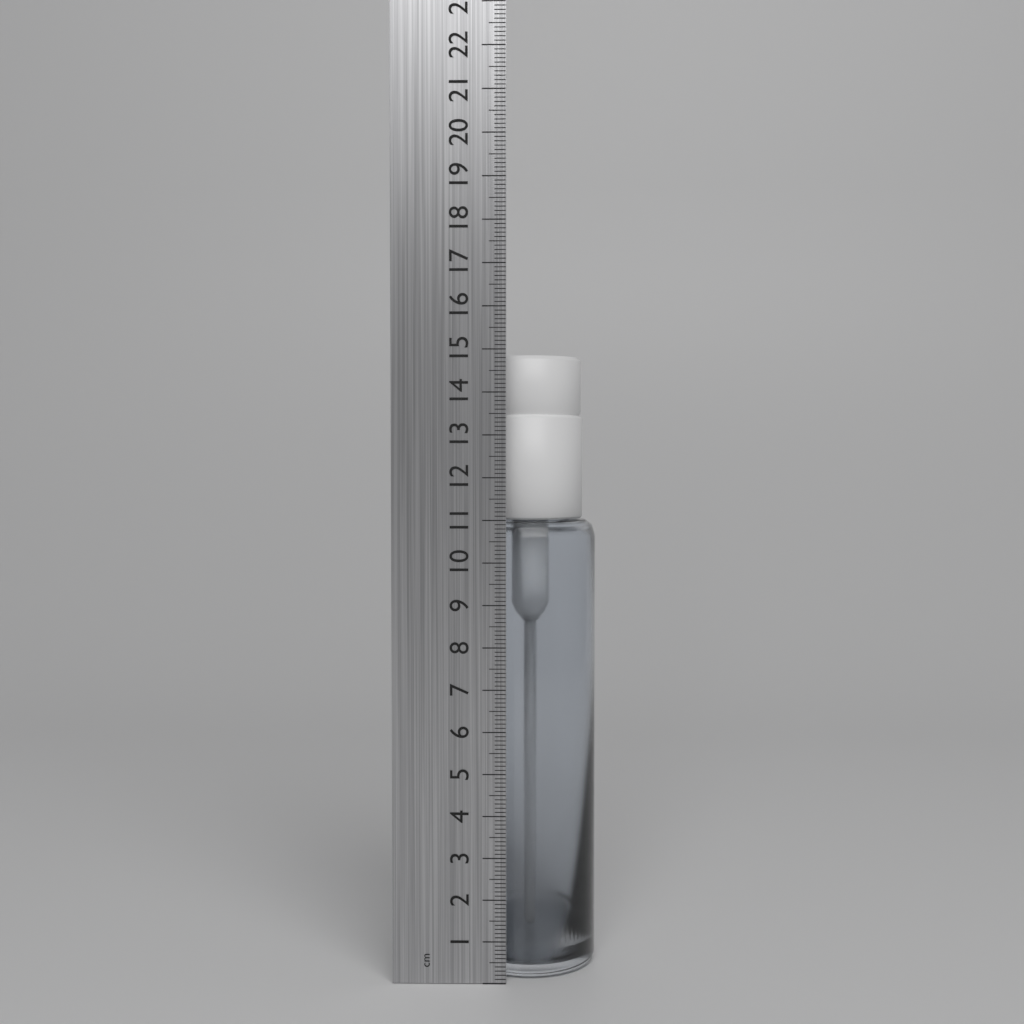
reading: 14.9 cm
